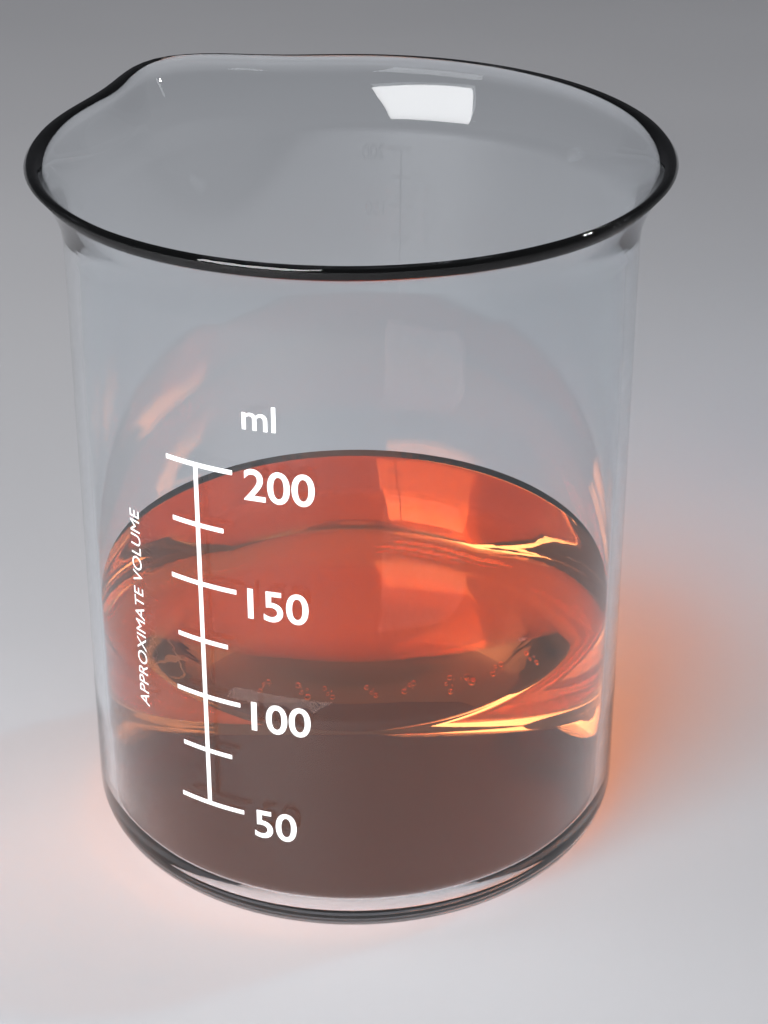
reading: 105 ml
